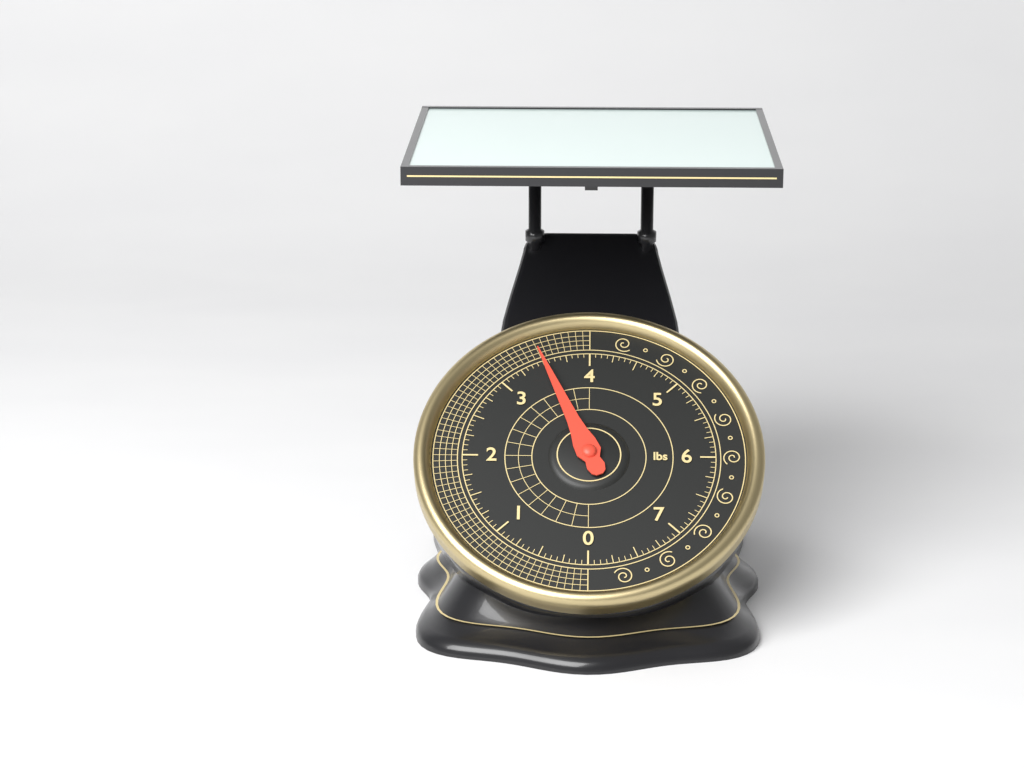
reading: 3.5000 lbs
